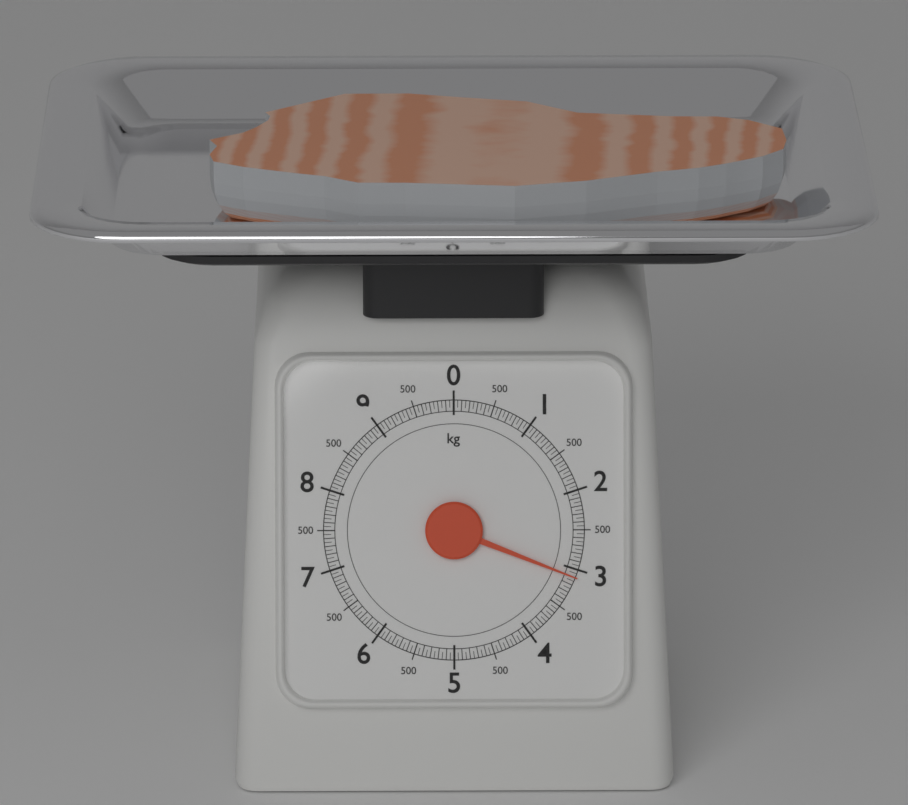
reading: 3.10 kg
